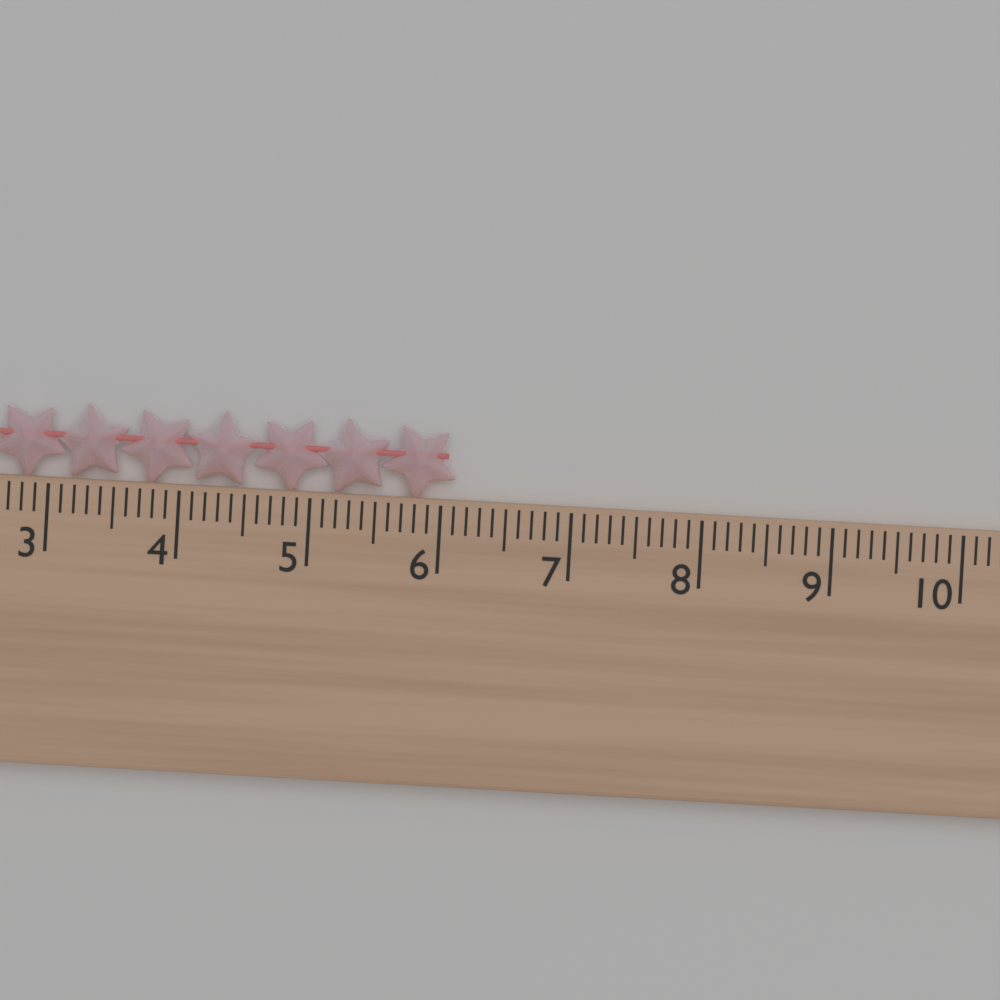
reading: 6.1 cm
